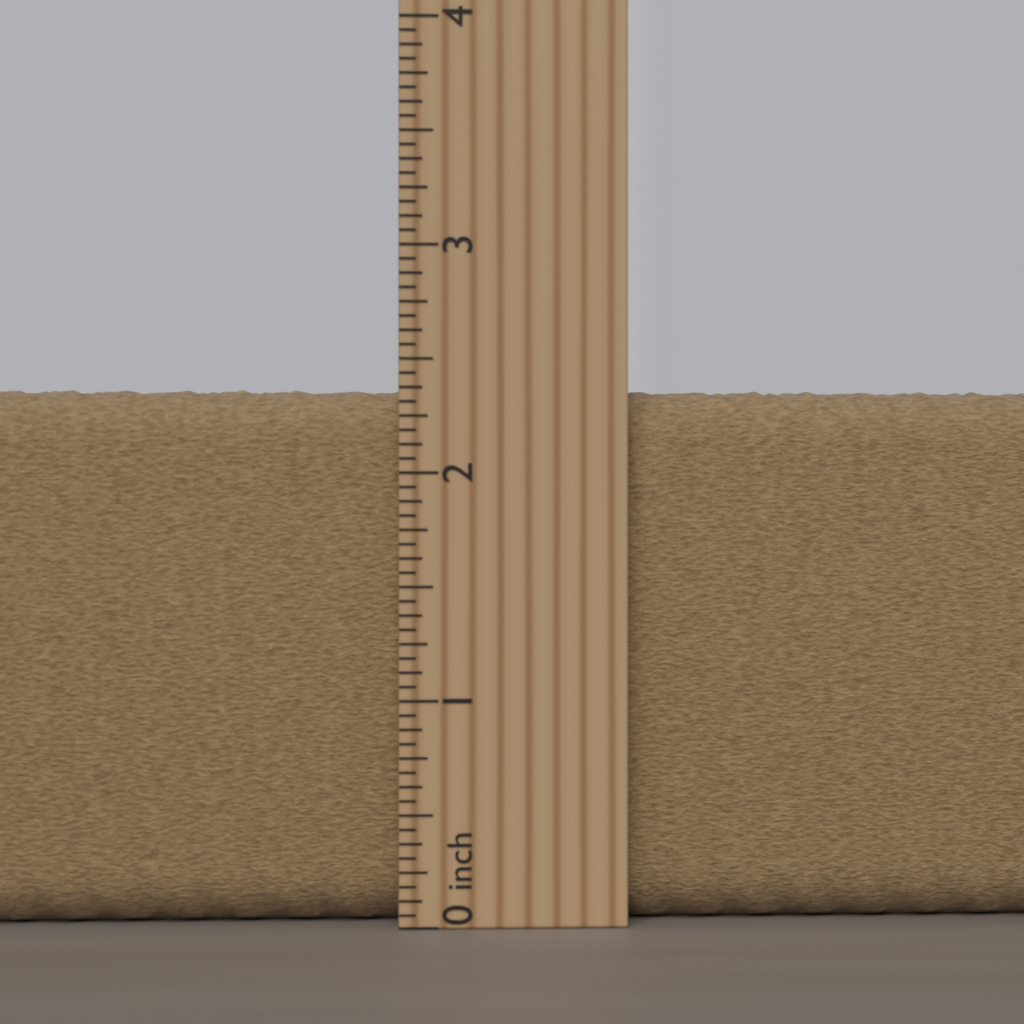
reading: 2.3750 inch
